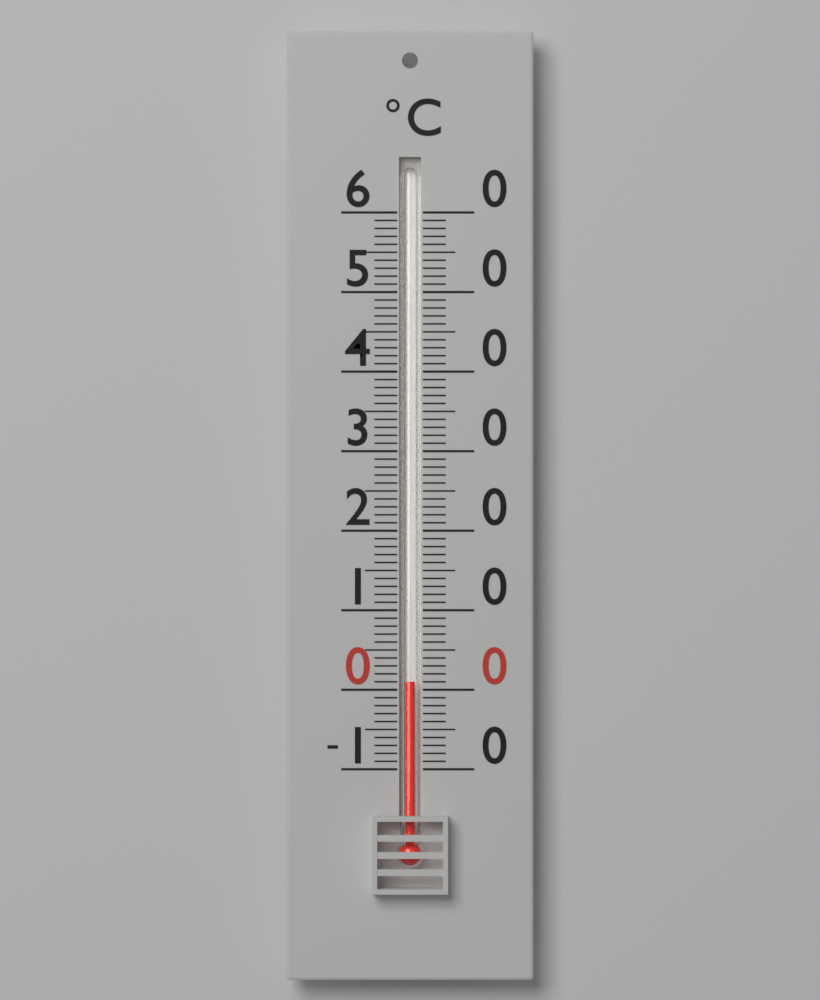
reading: 1 °C
